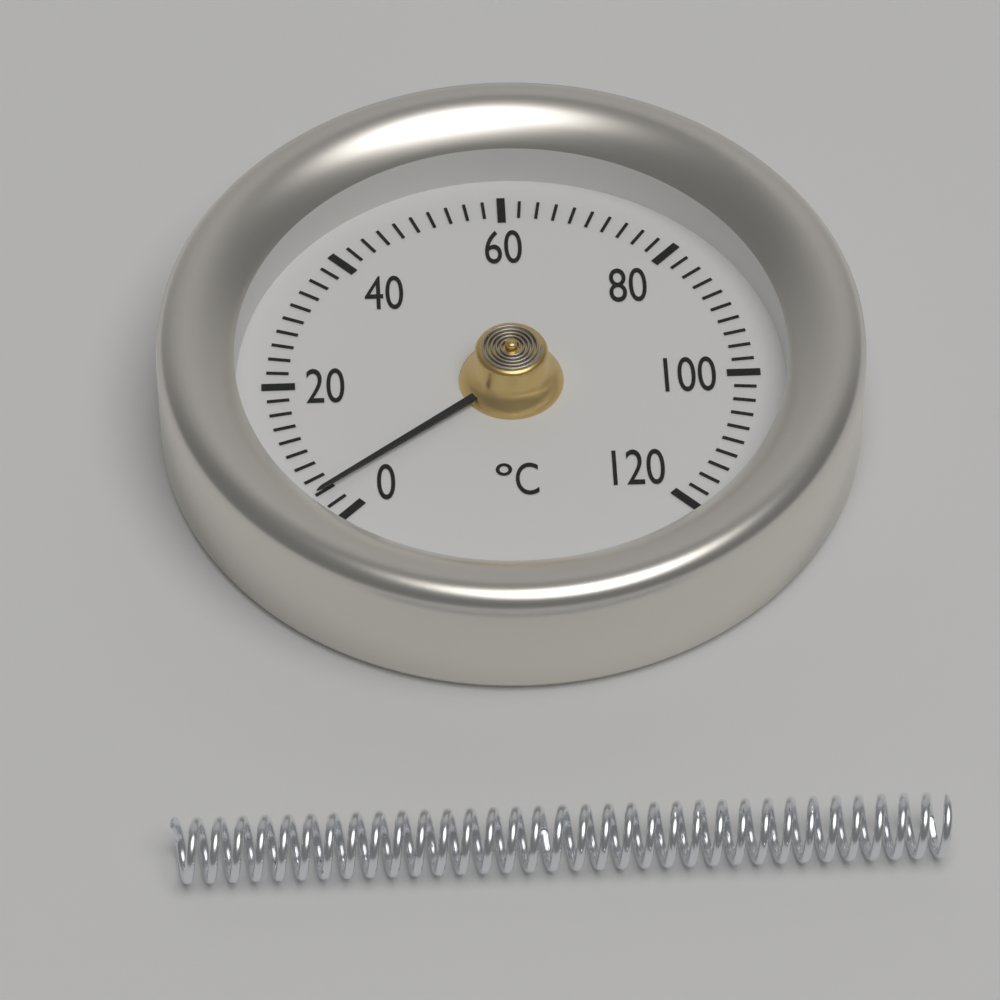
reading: 4 °C
